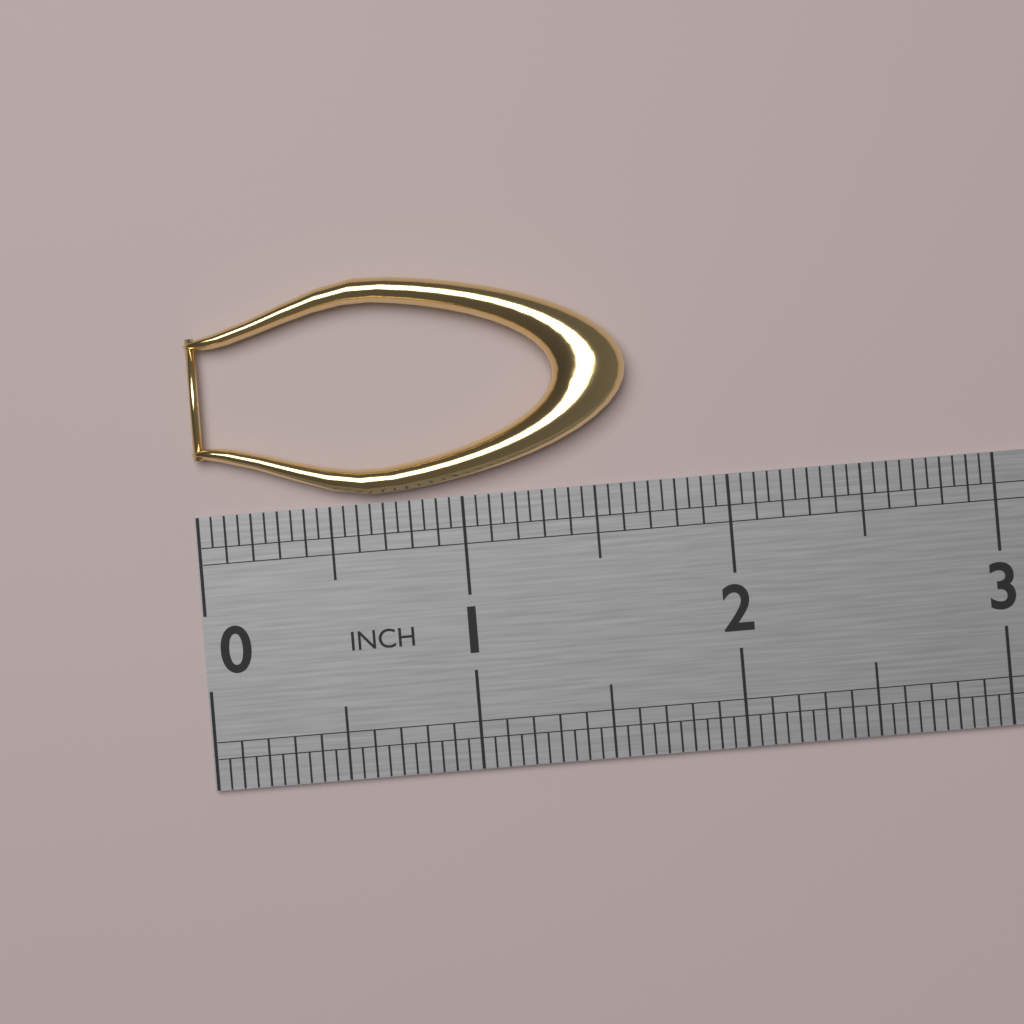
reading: 1.65 in
